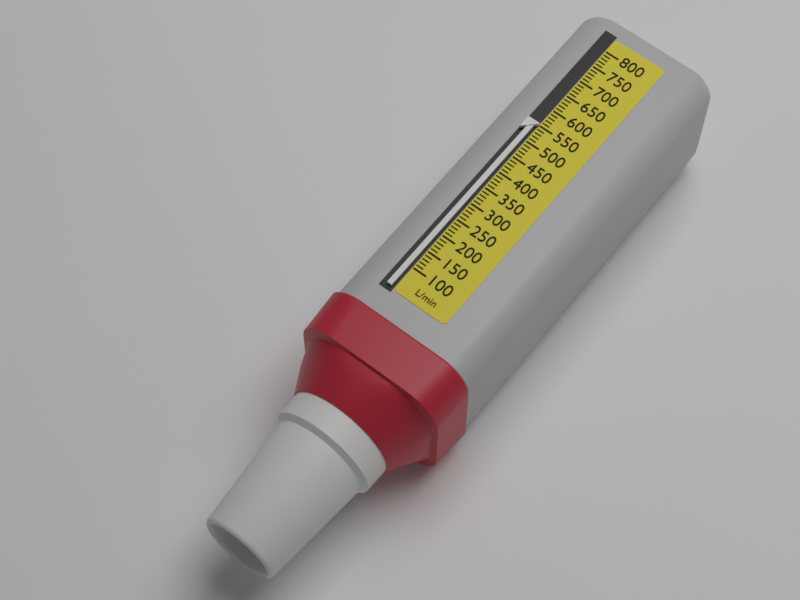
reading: 550 L/min
